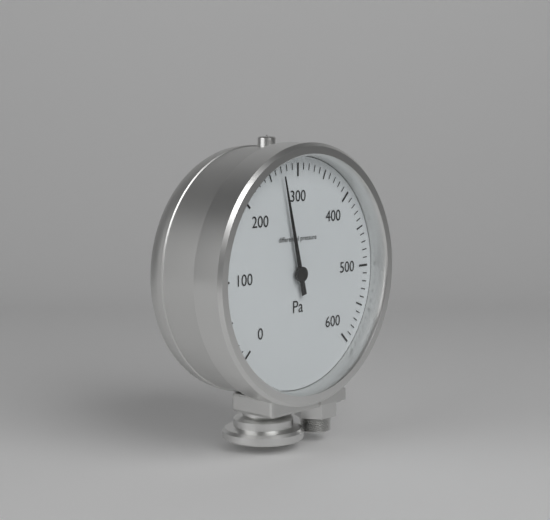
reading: 270 Pa
